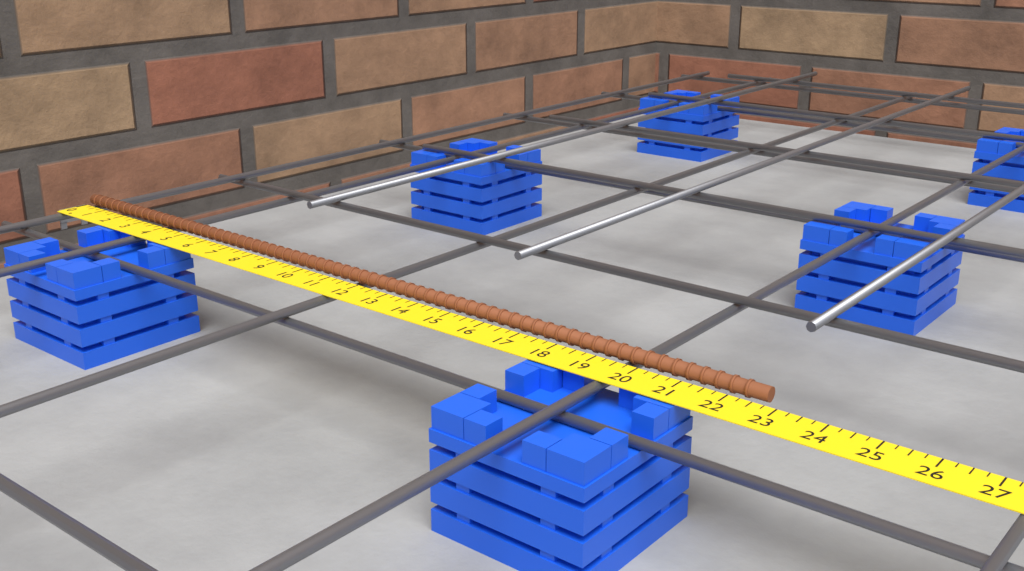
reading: 22.75 in
